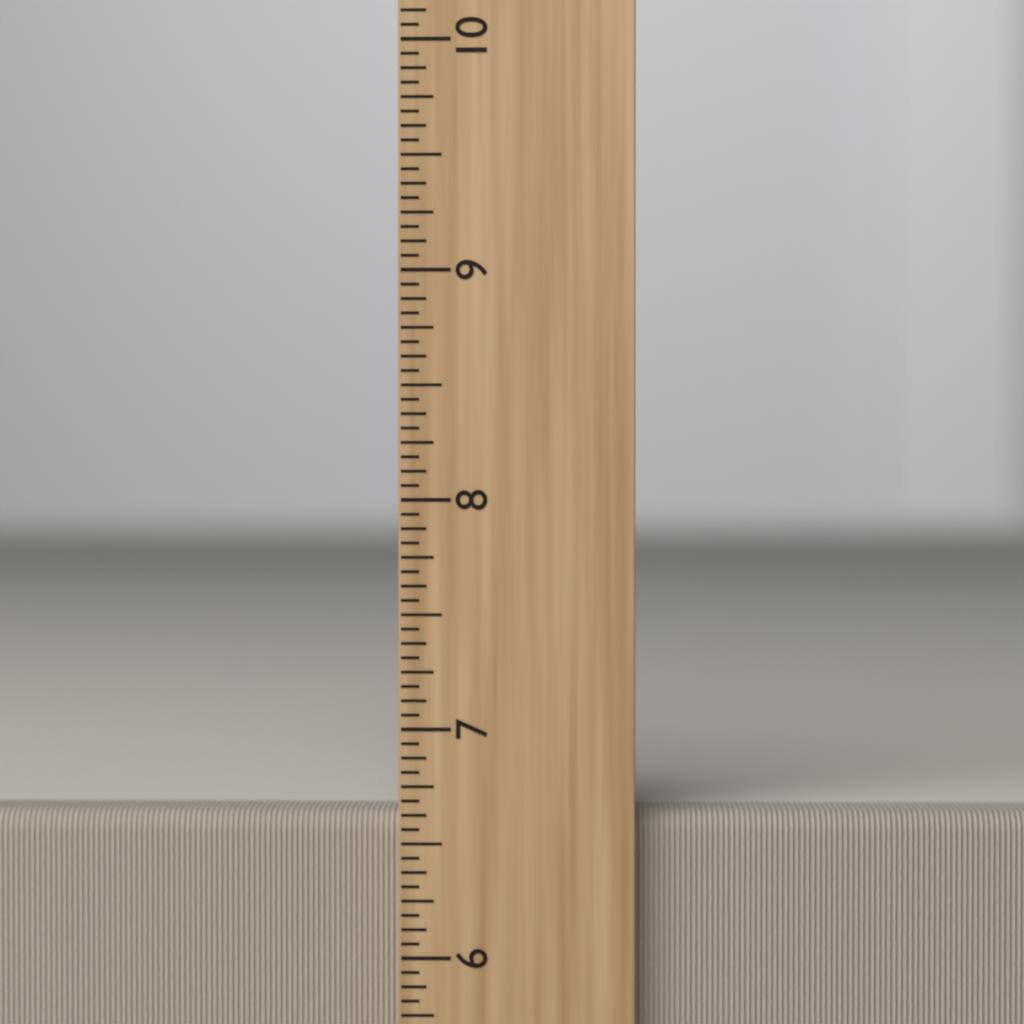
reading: 6.6250 inch
